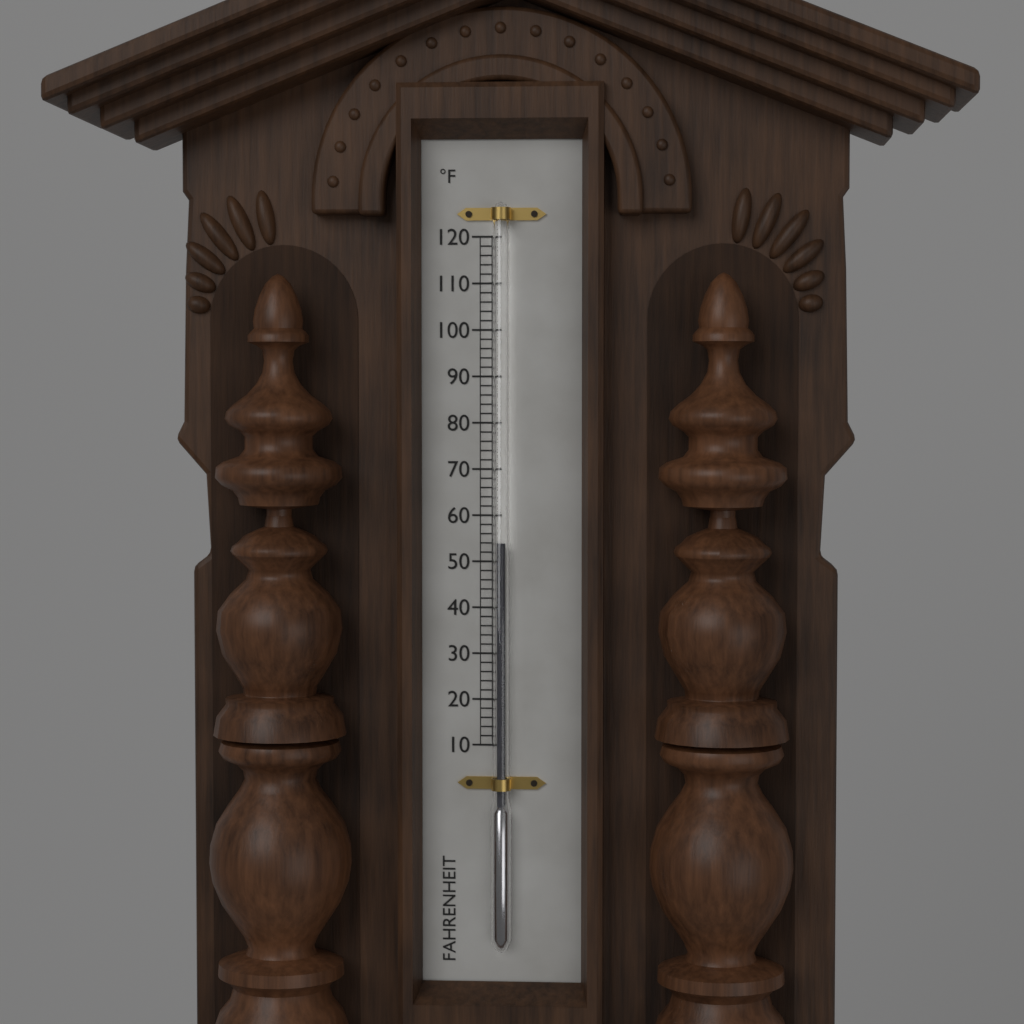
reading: 54 °F
